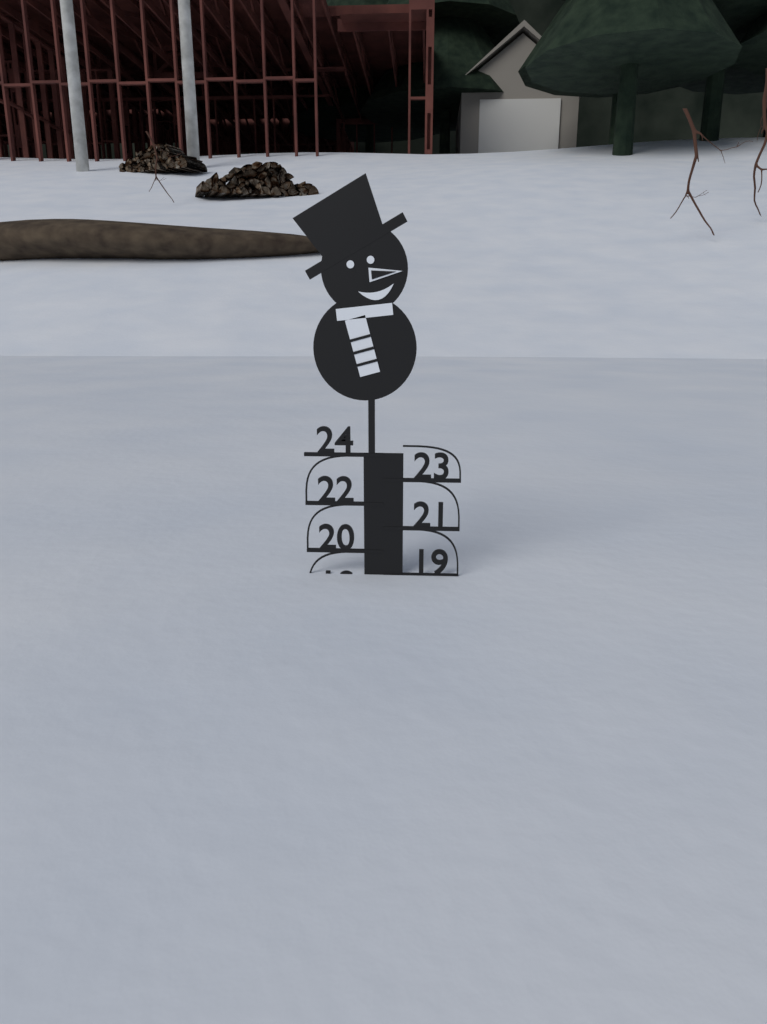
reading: 19 (no unit)
